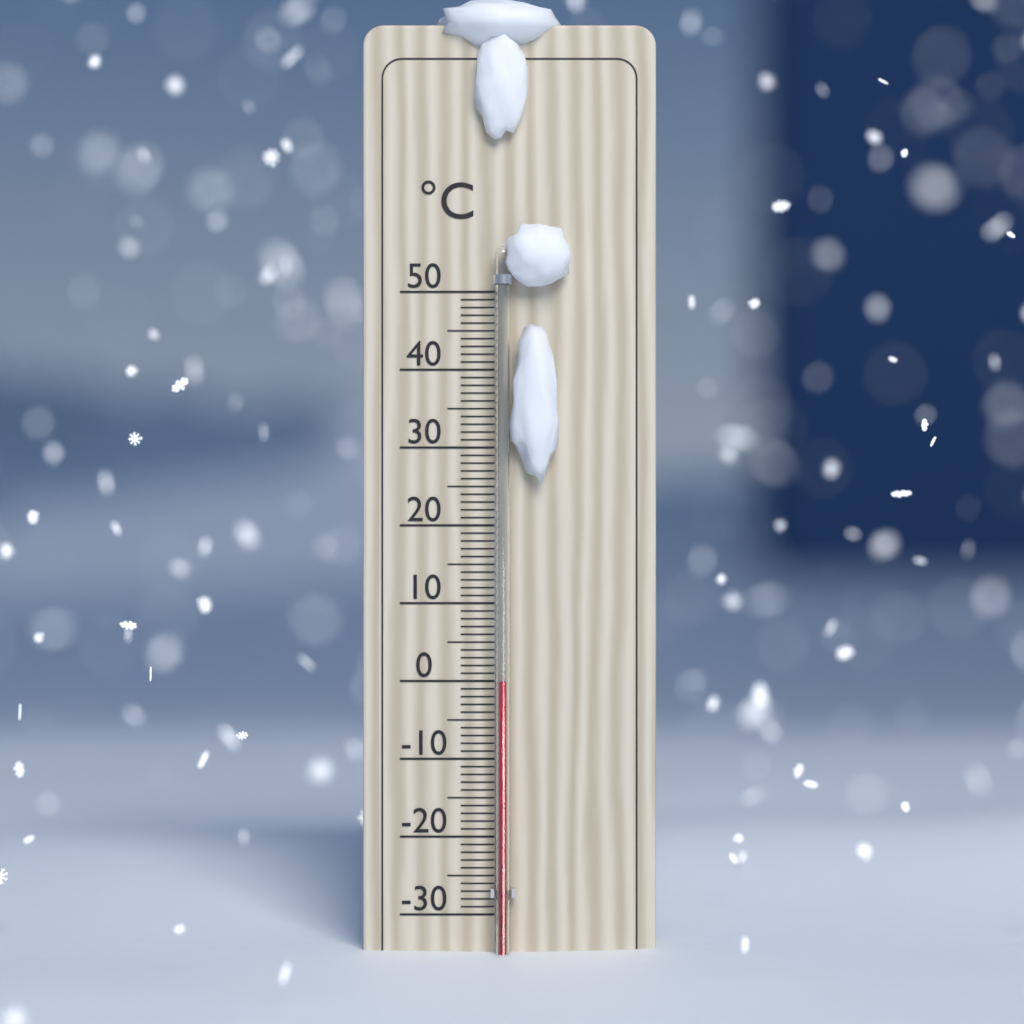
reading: 0 °C
